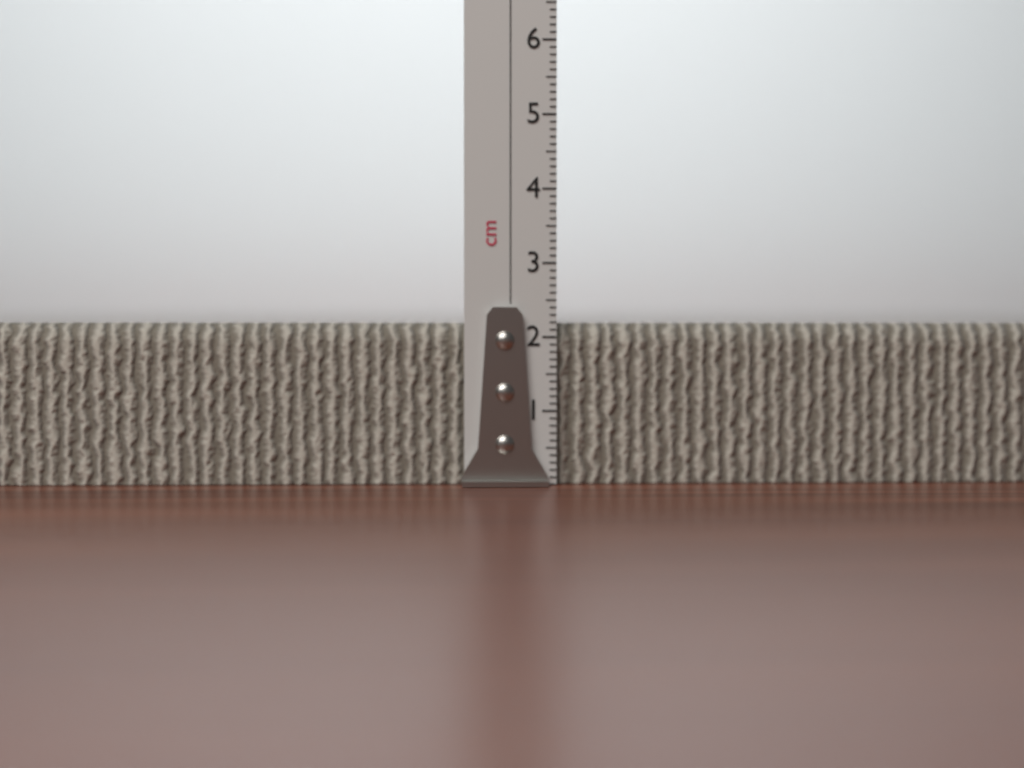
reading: 2.2 cm
